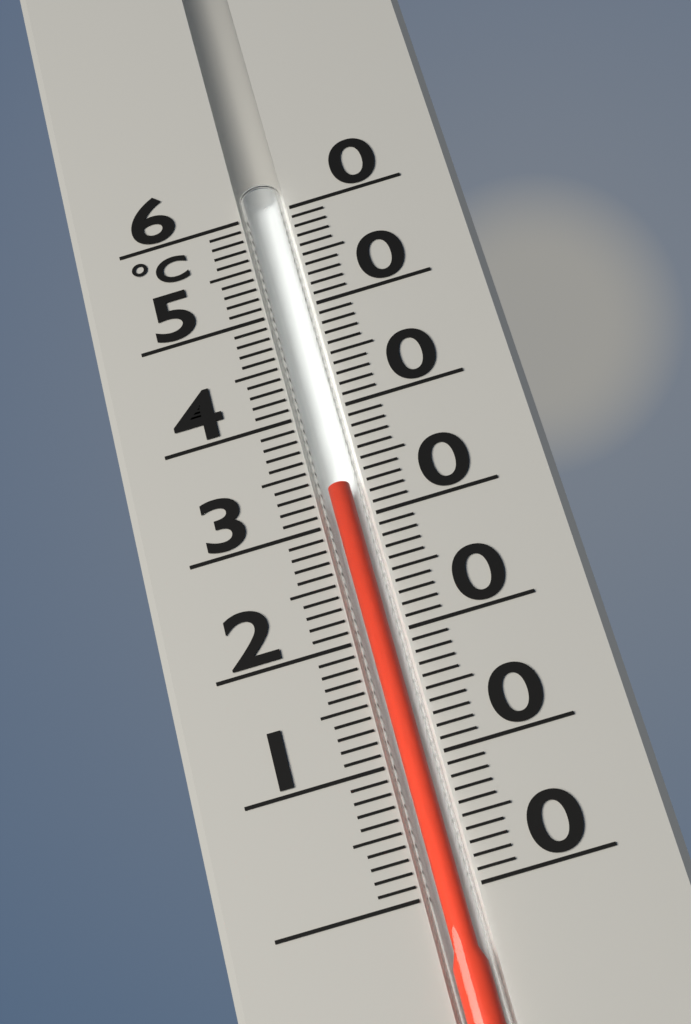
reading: 33 °C
